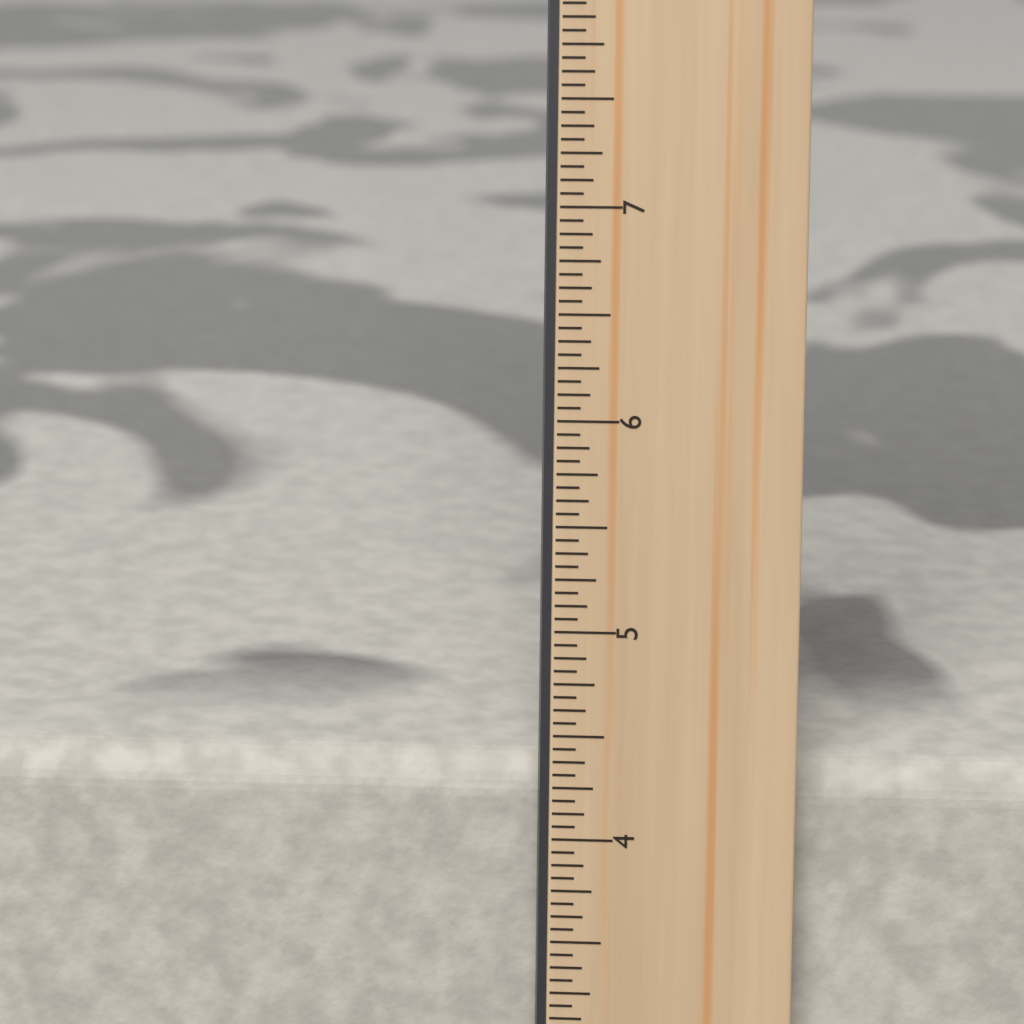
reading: 4.3125 in
